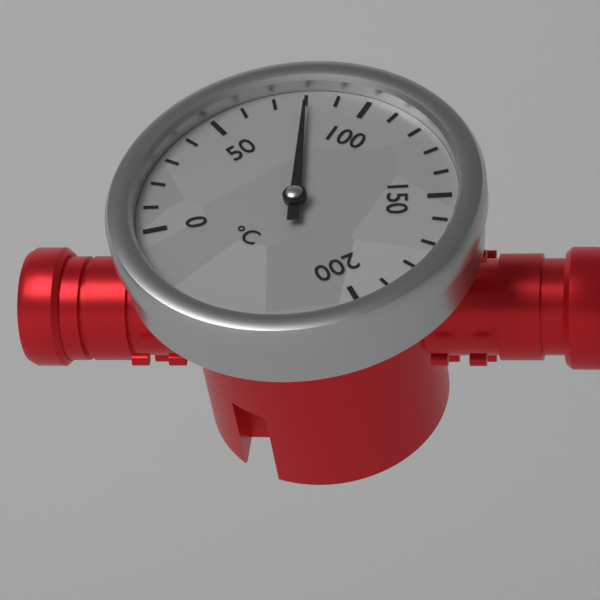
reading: 80 °C
